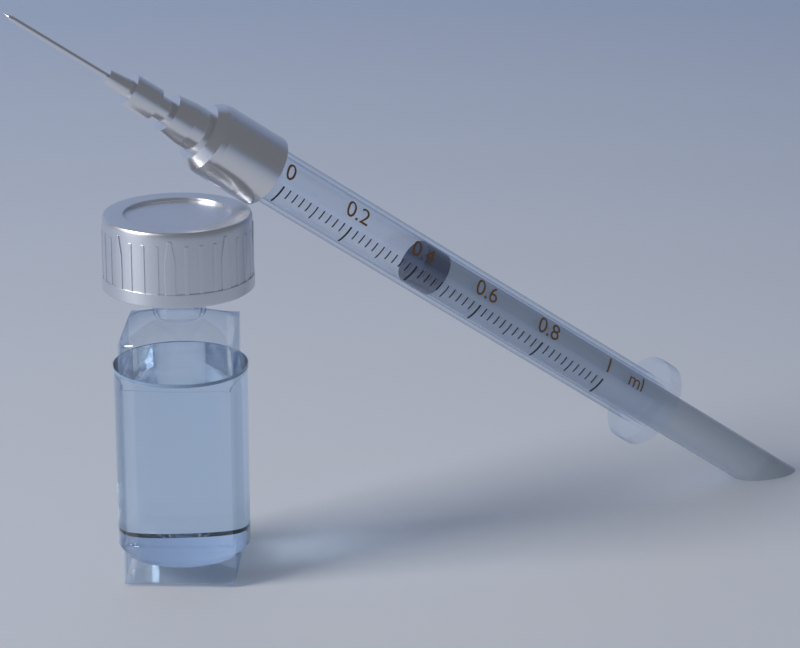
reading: 0.42 ml
